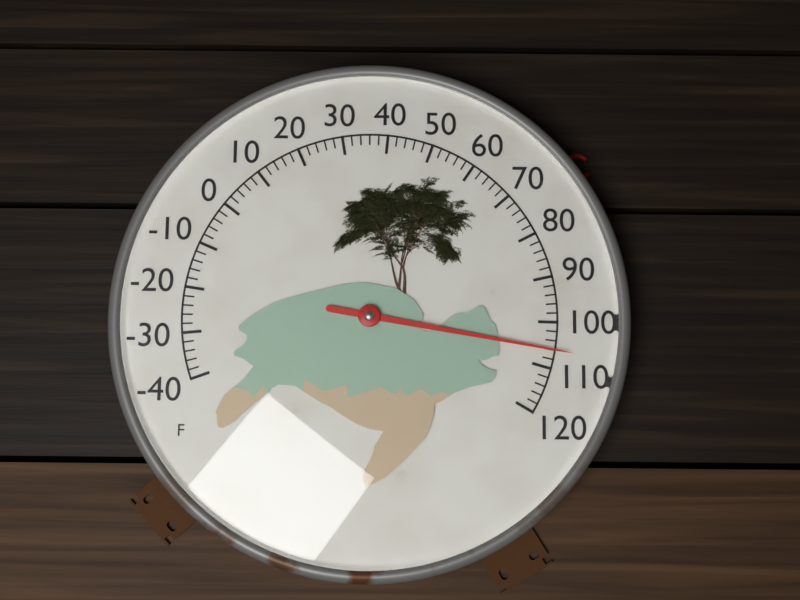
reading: 106 °F
